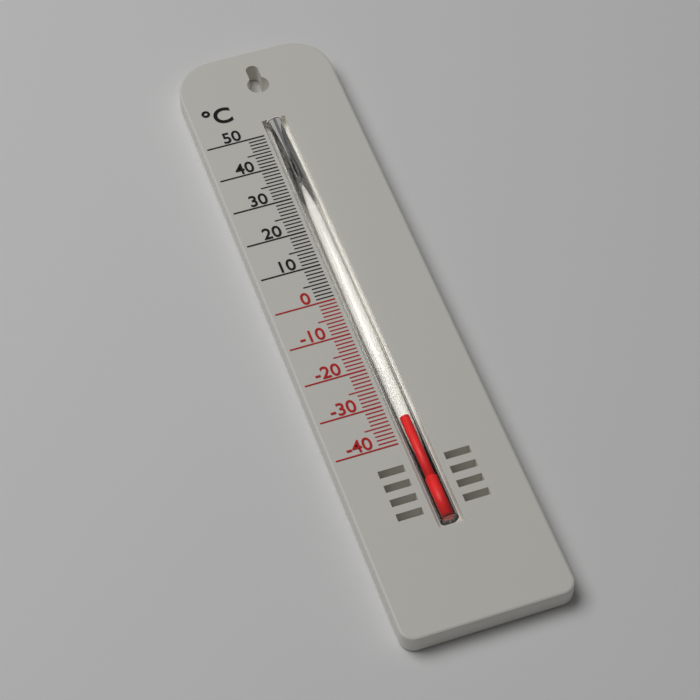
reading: -34 °C
